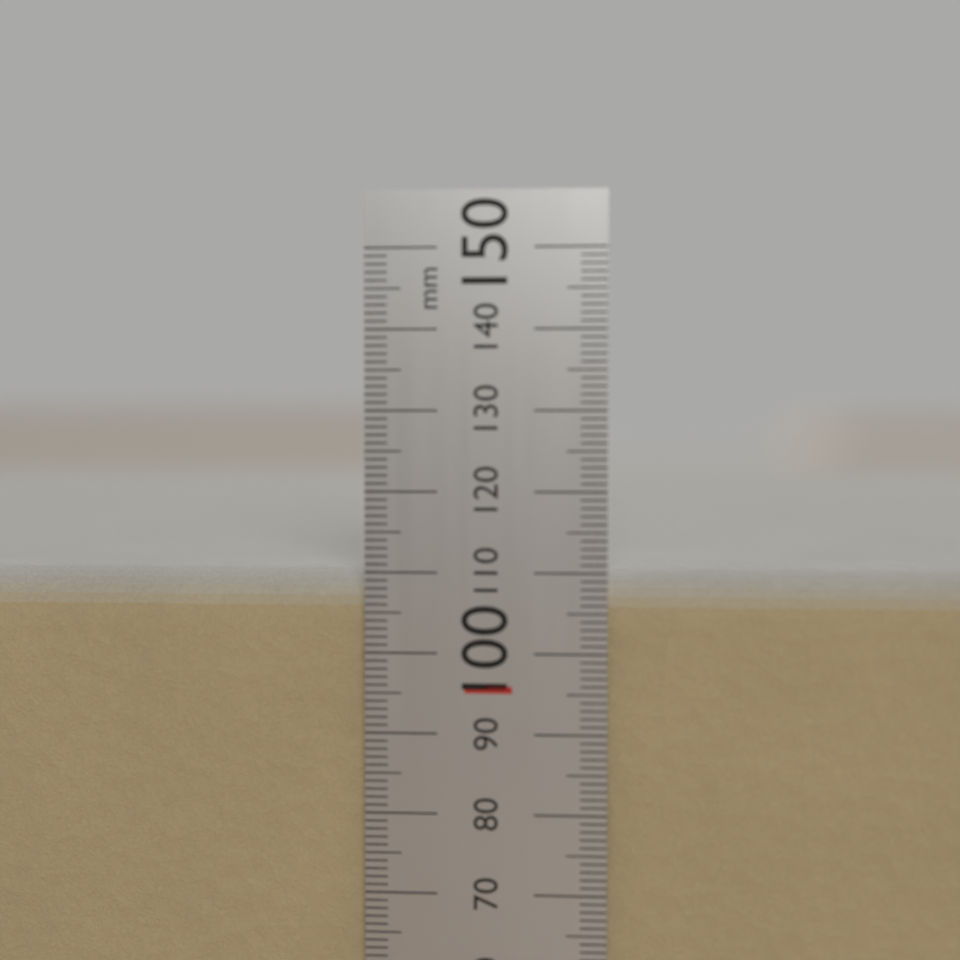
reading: 110 mm
